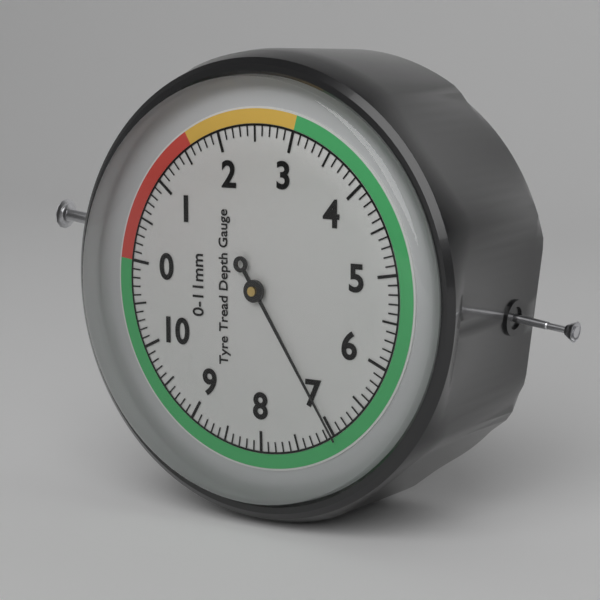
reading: 7.0 mm
